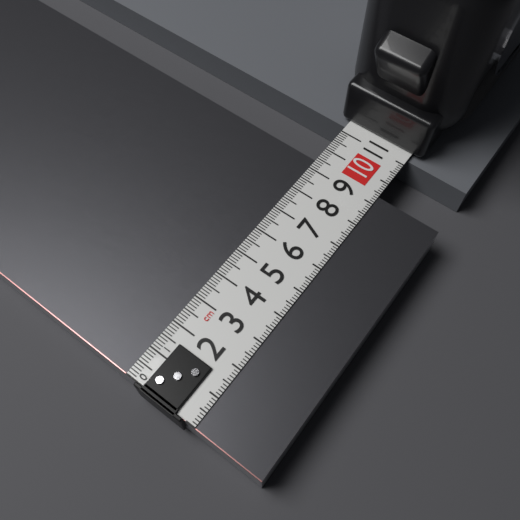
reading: 9.4 cm
